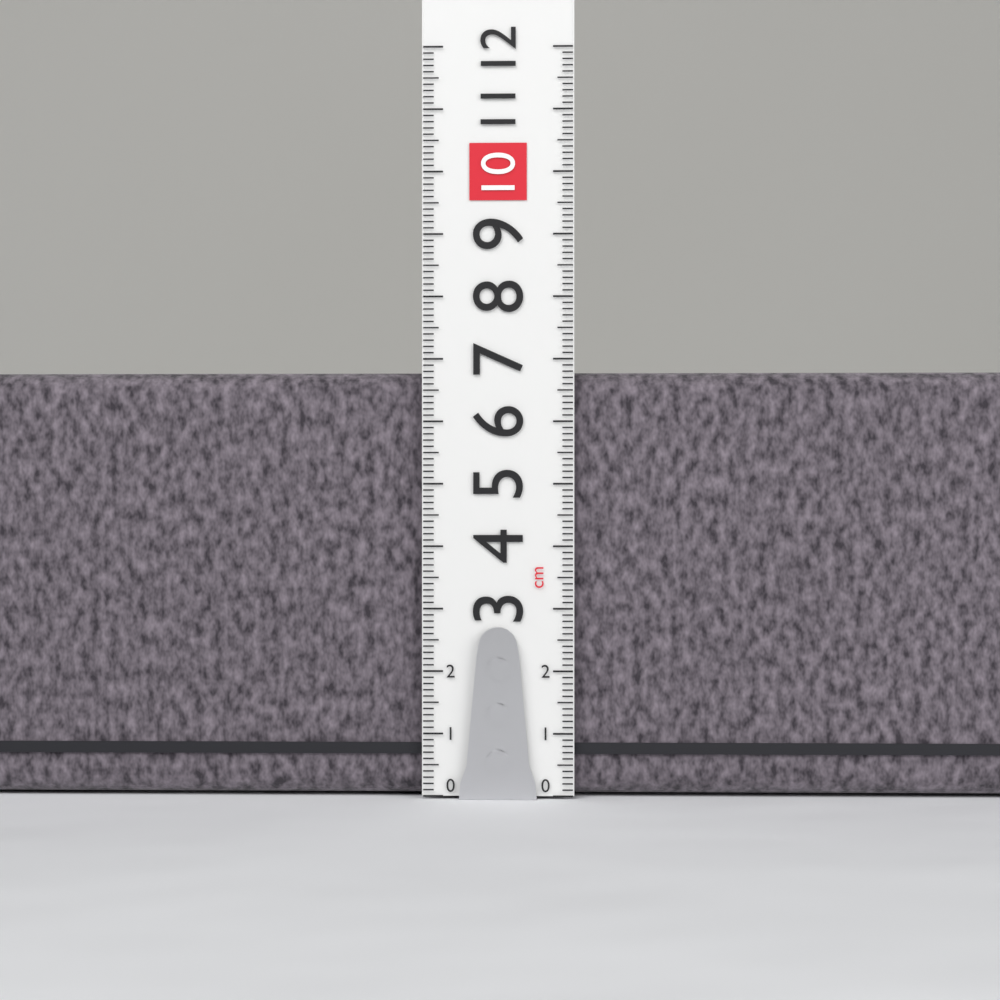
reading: 6.8 cm
